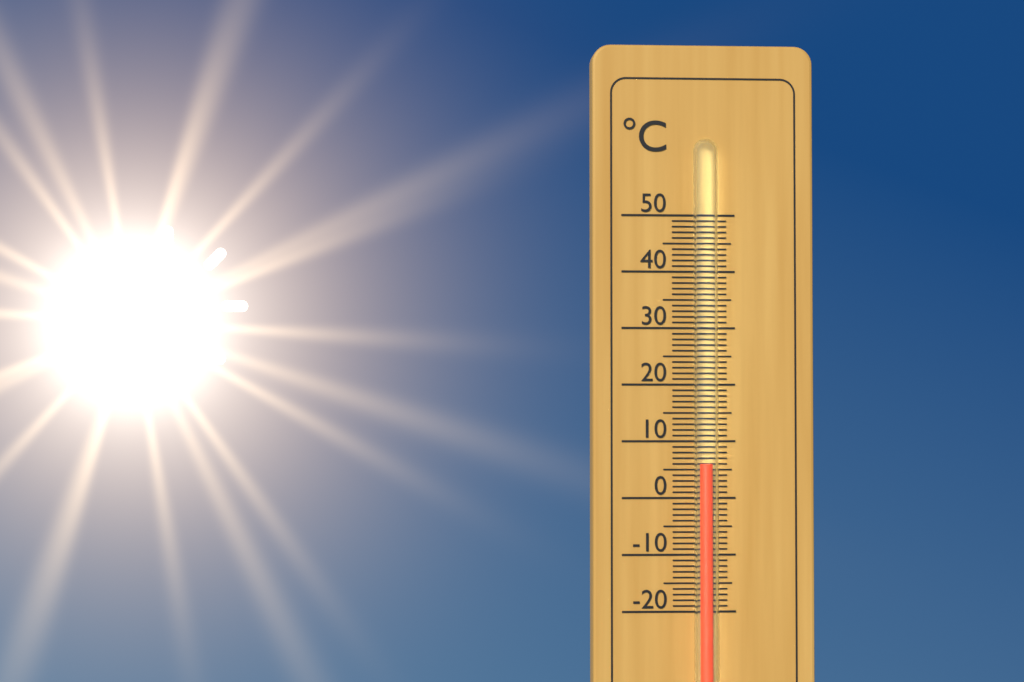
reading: 6 °C
